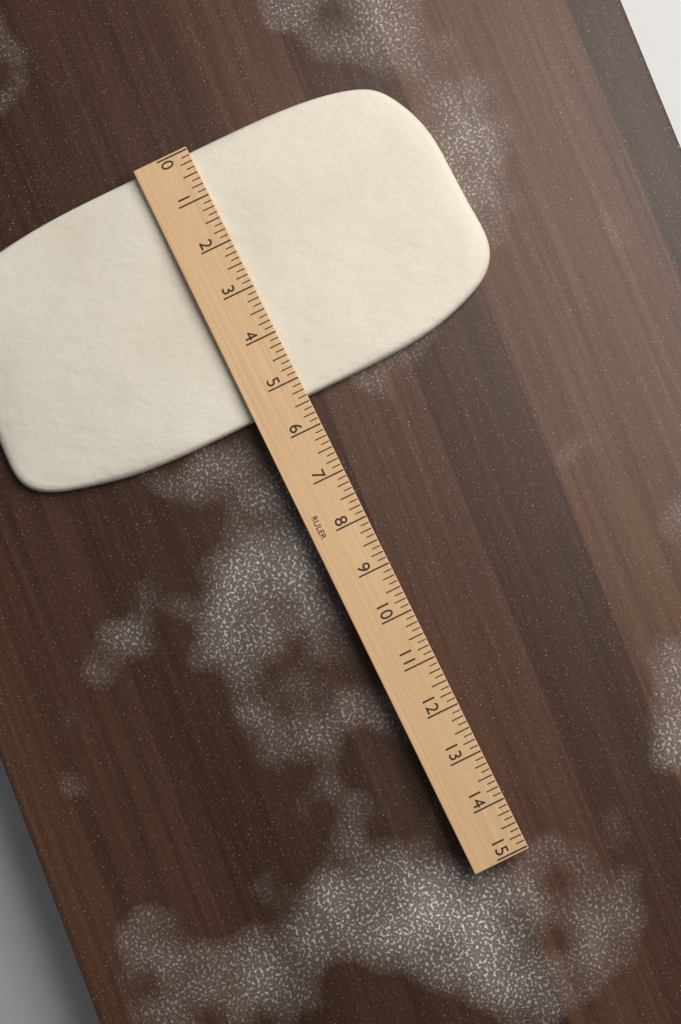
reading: 5.375 (no unit)
